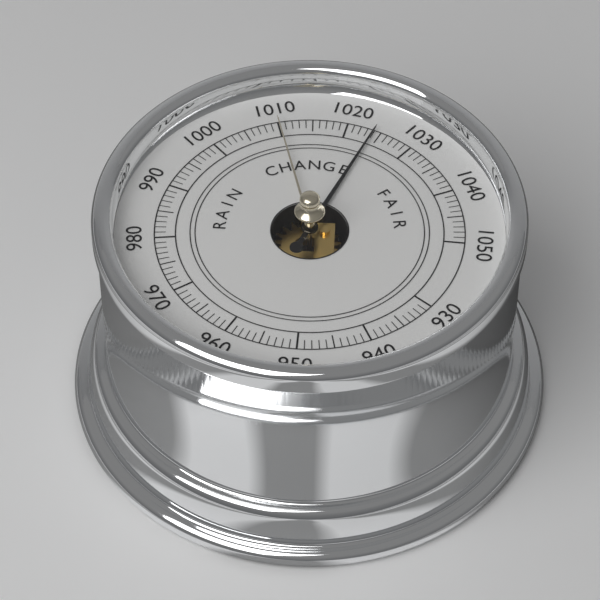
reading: 1024 (no unit)
